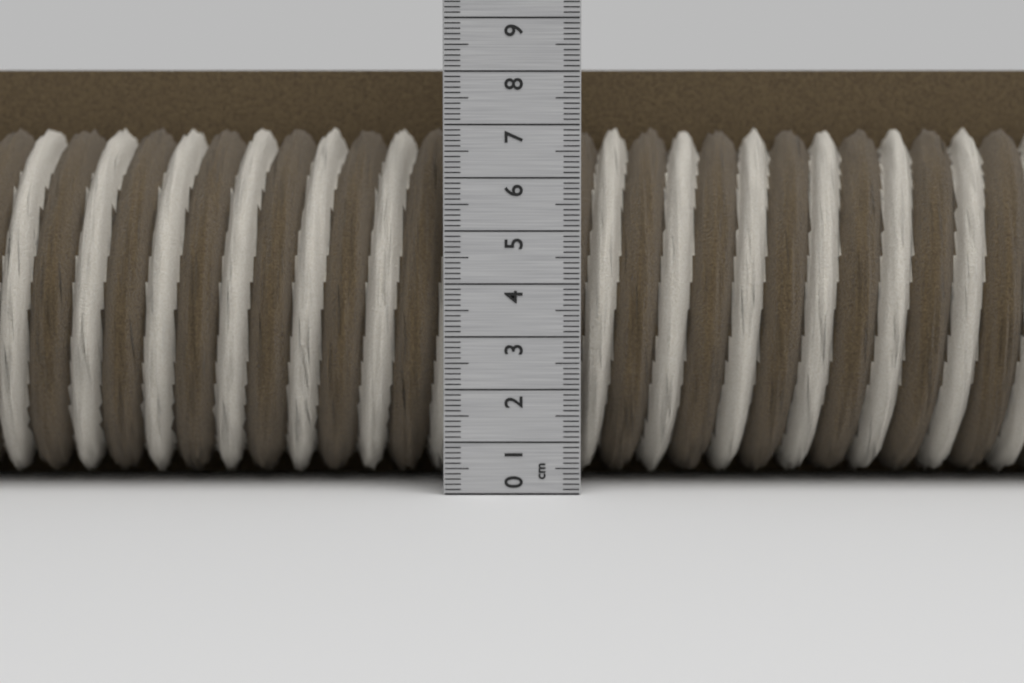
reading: 8.1 cm
